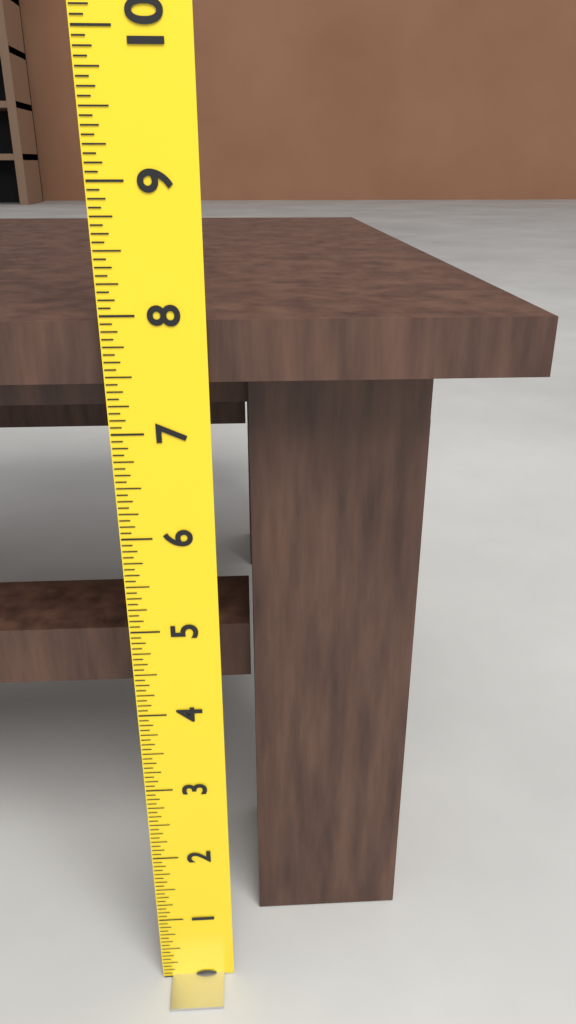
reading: 7.9375 (no unit)
